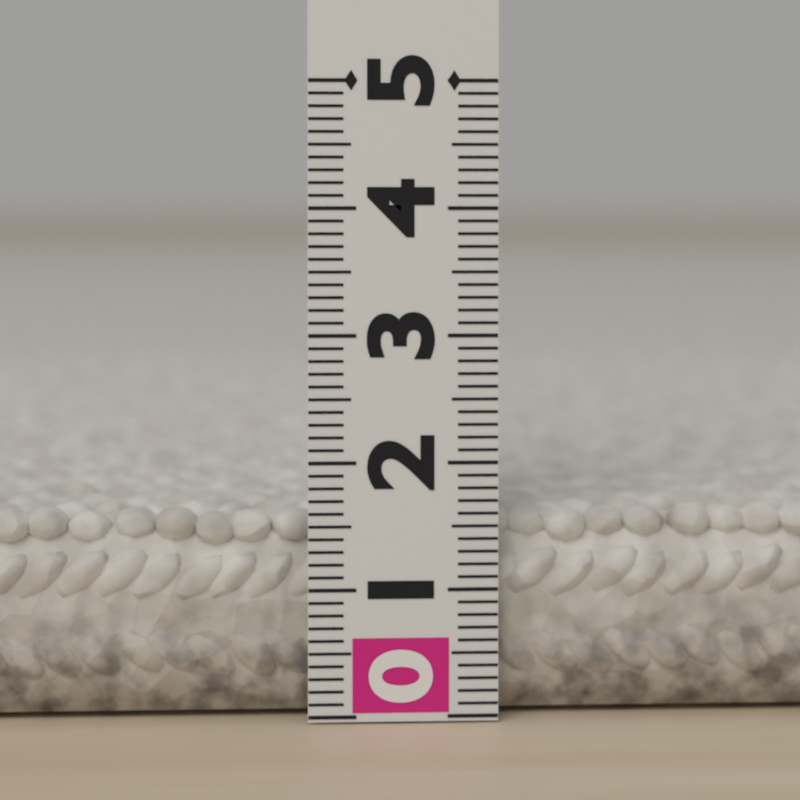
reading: 1.6 (no unit)
